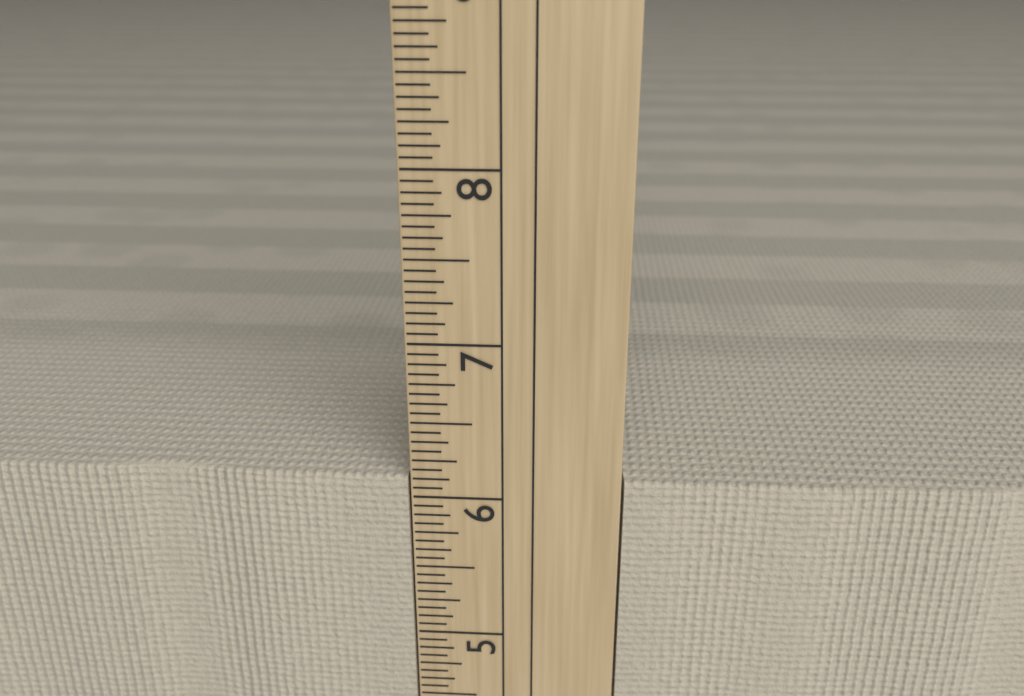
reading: 6.1250 in
